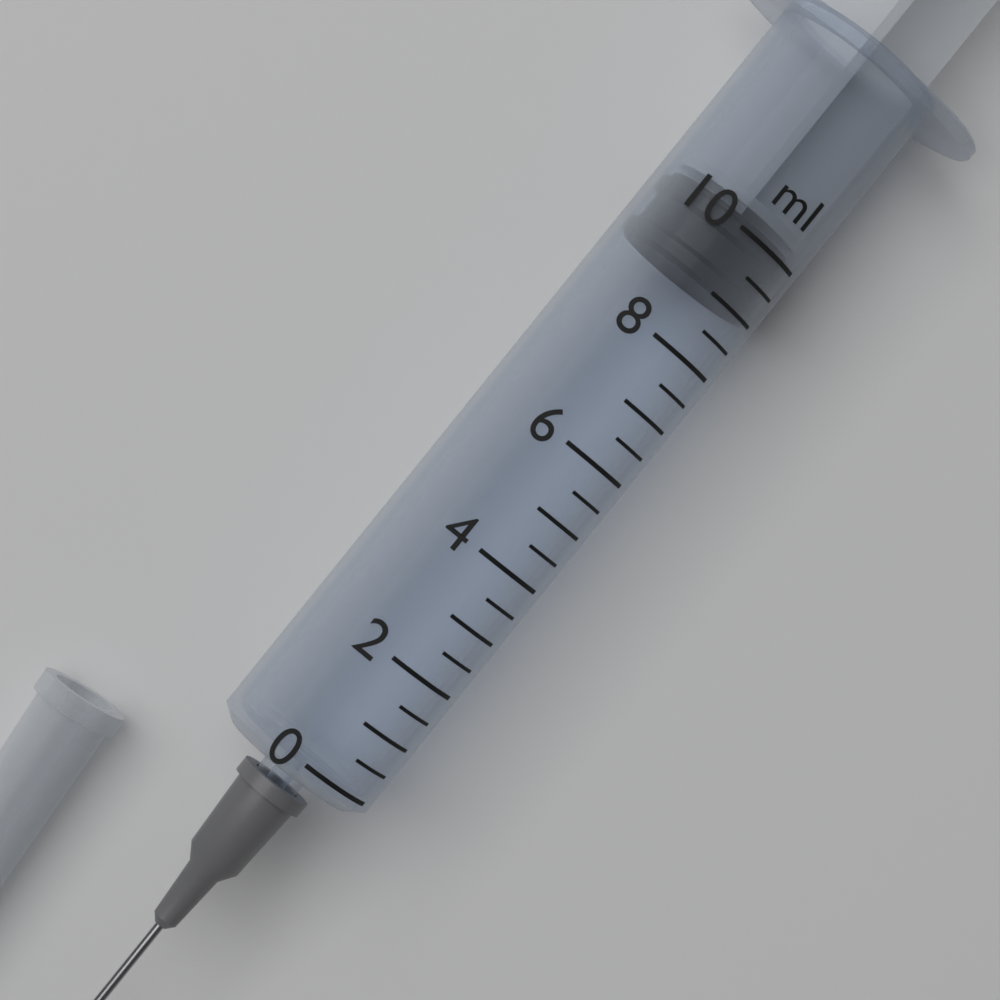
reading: 9.0 ml
